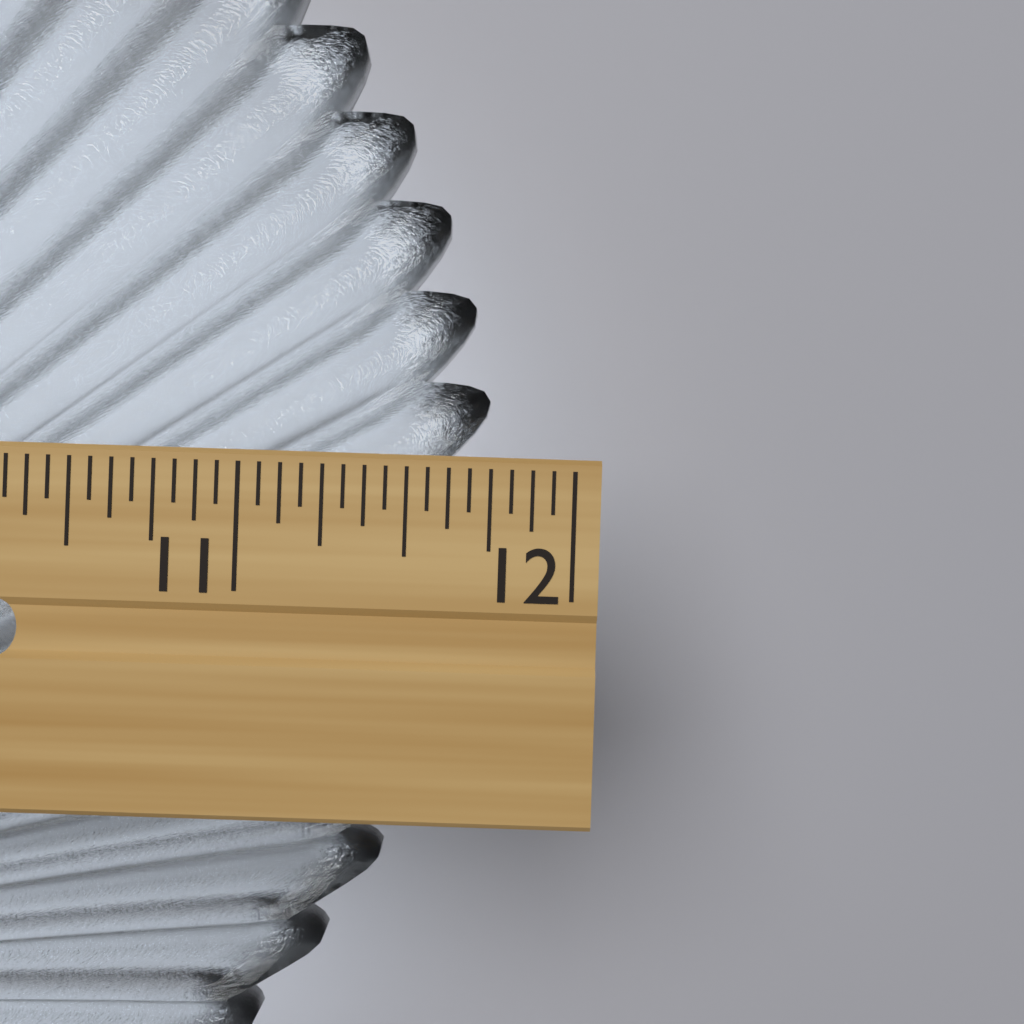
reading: 11.7500 in
